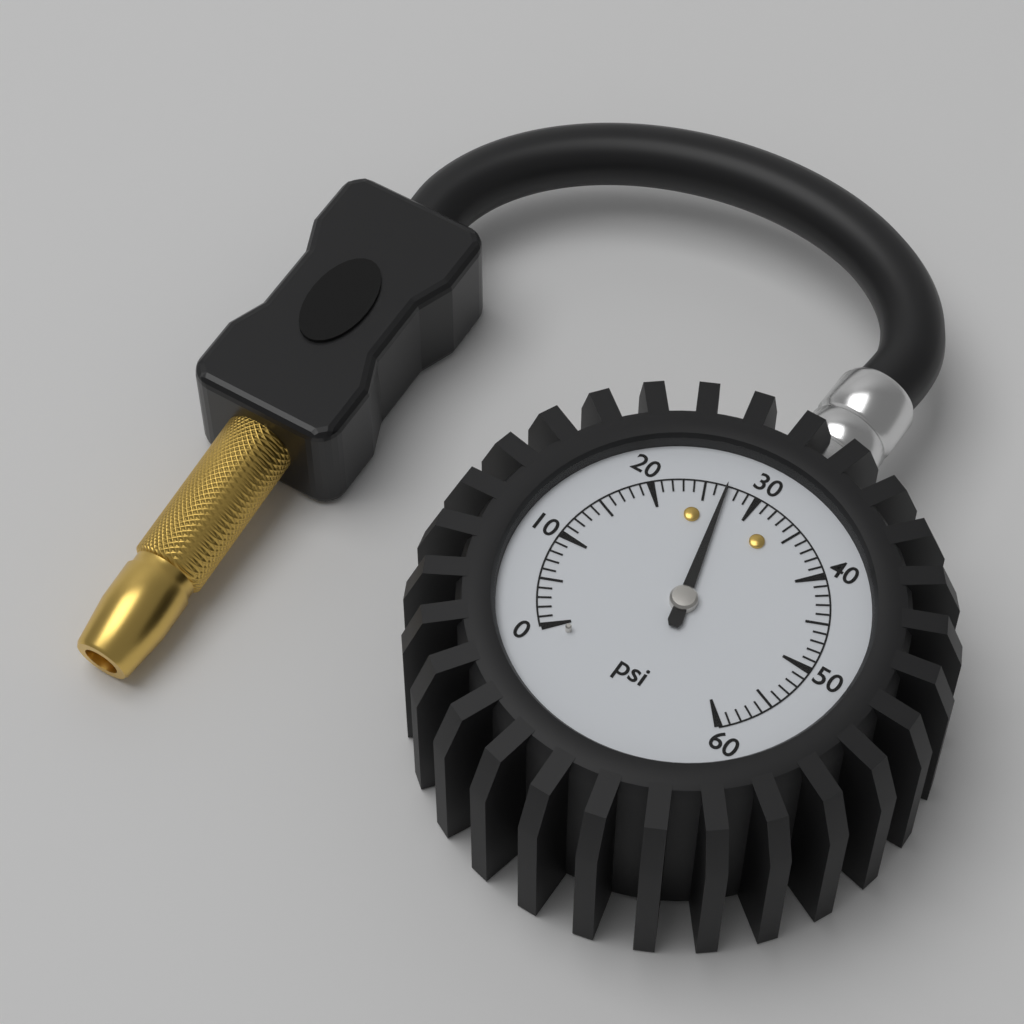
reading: 27 psi
